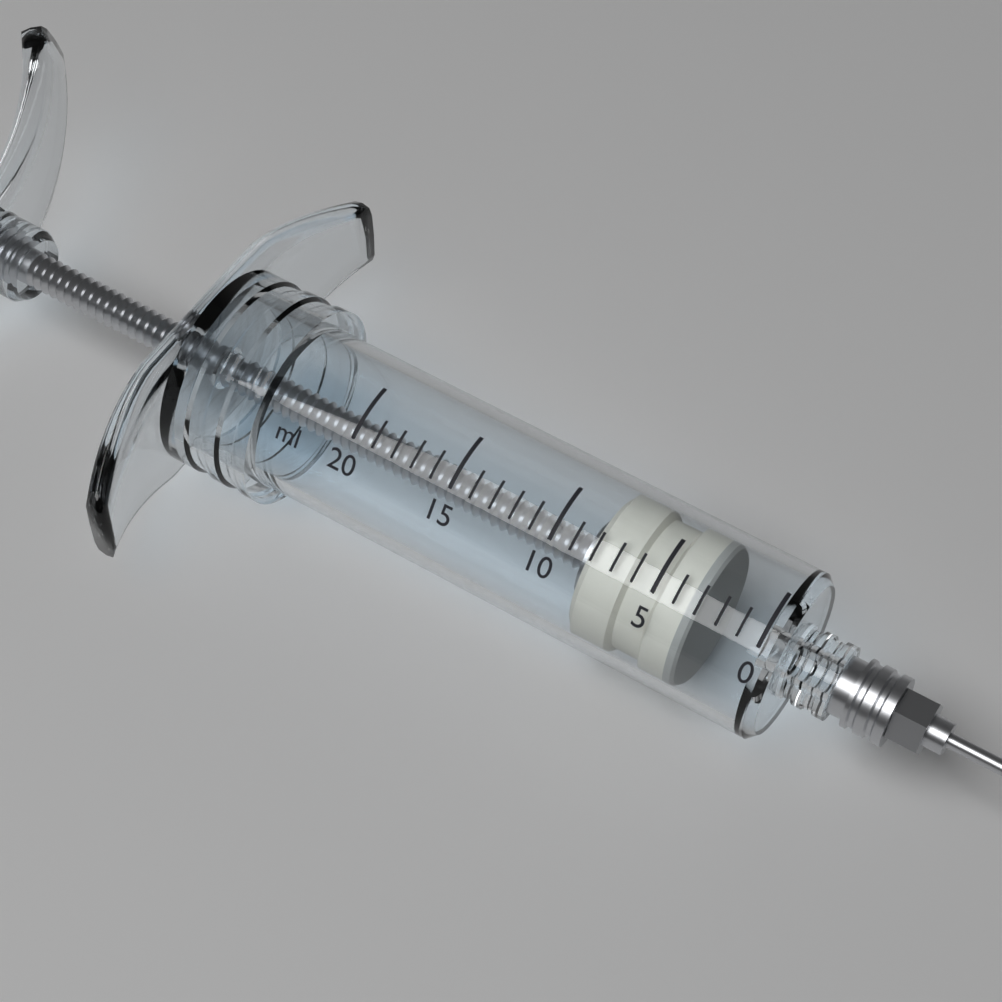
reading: 3 ml
